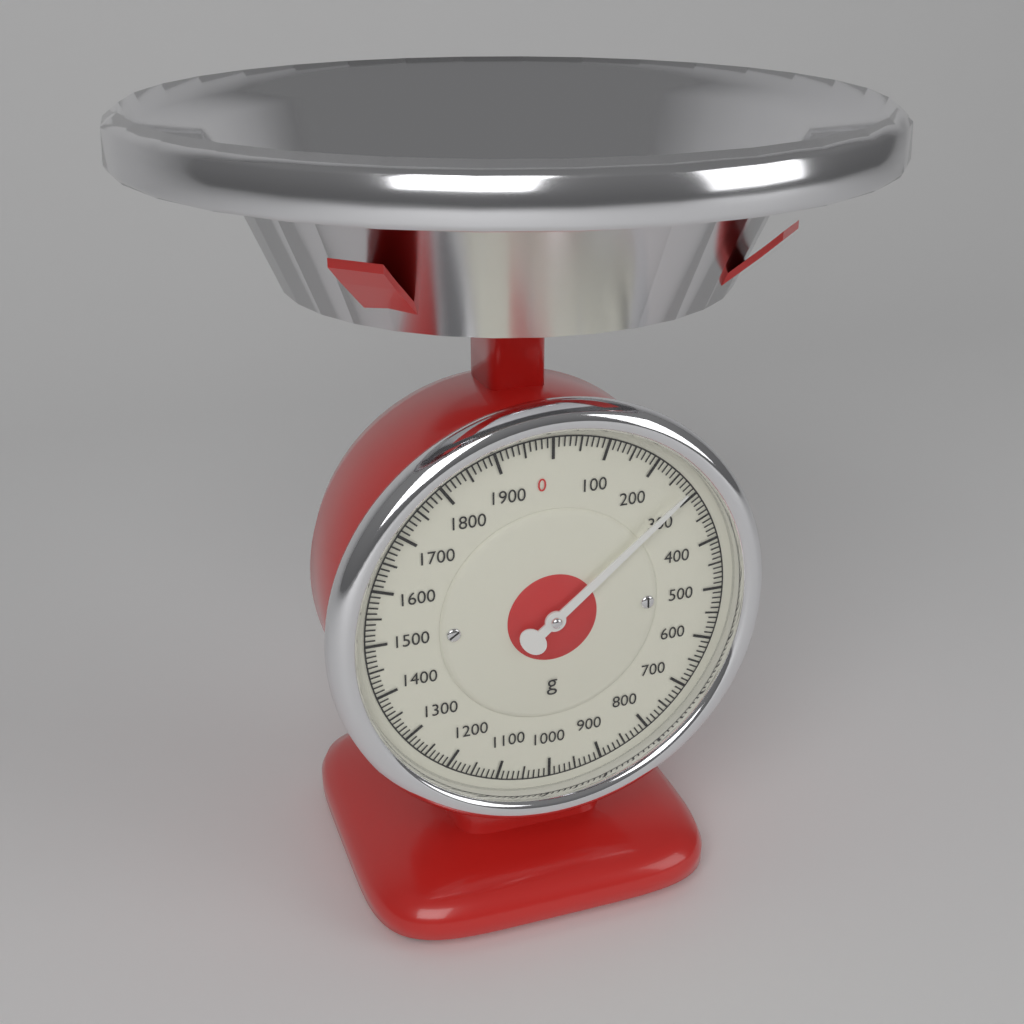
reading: 280 g
